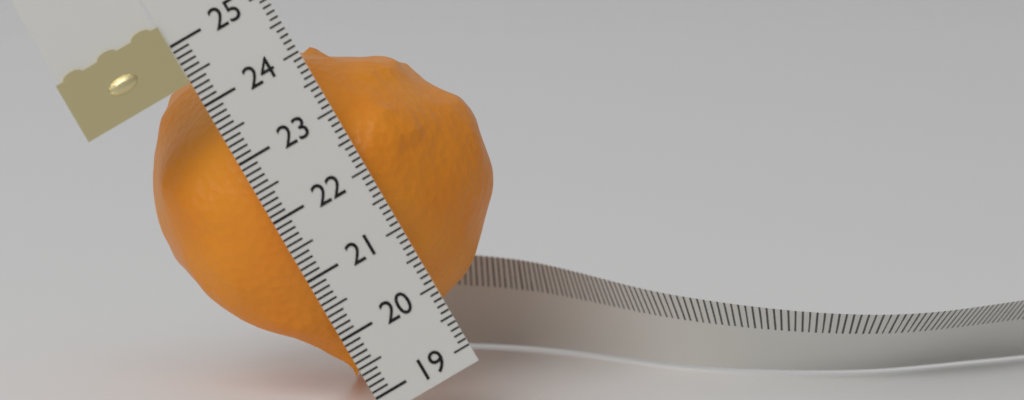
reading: 24.4 (no unit)
